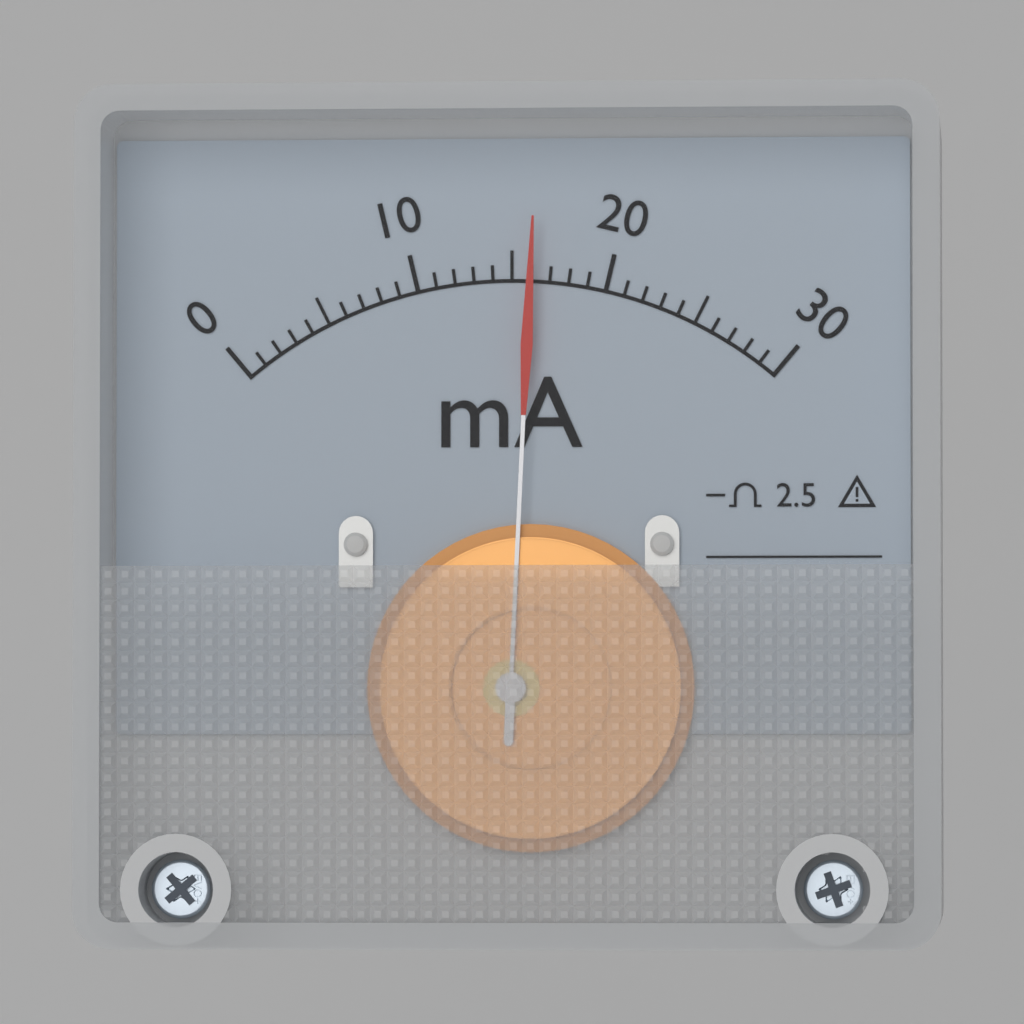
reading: 16 mA
